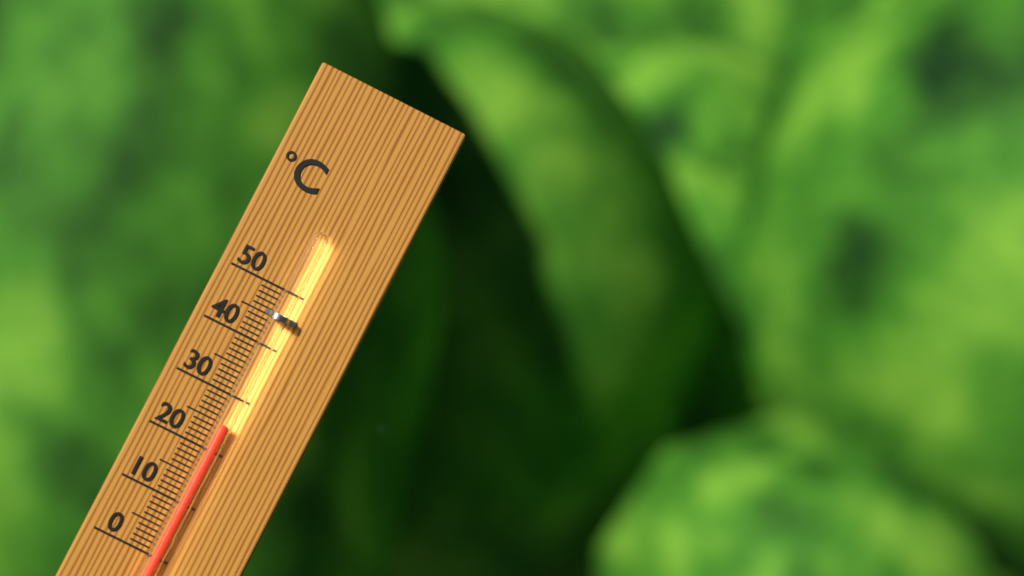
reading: 25 °C
